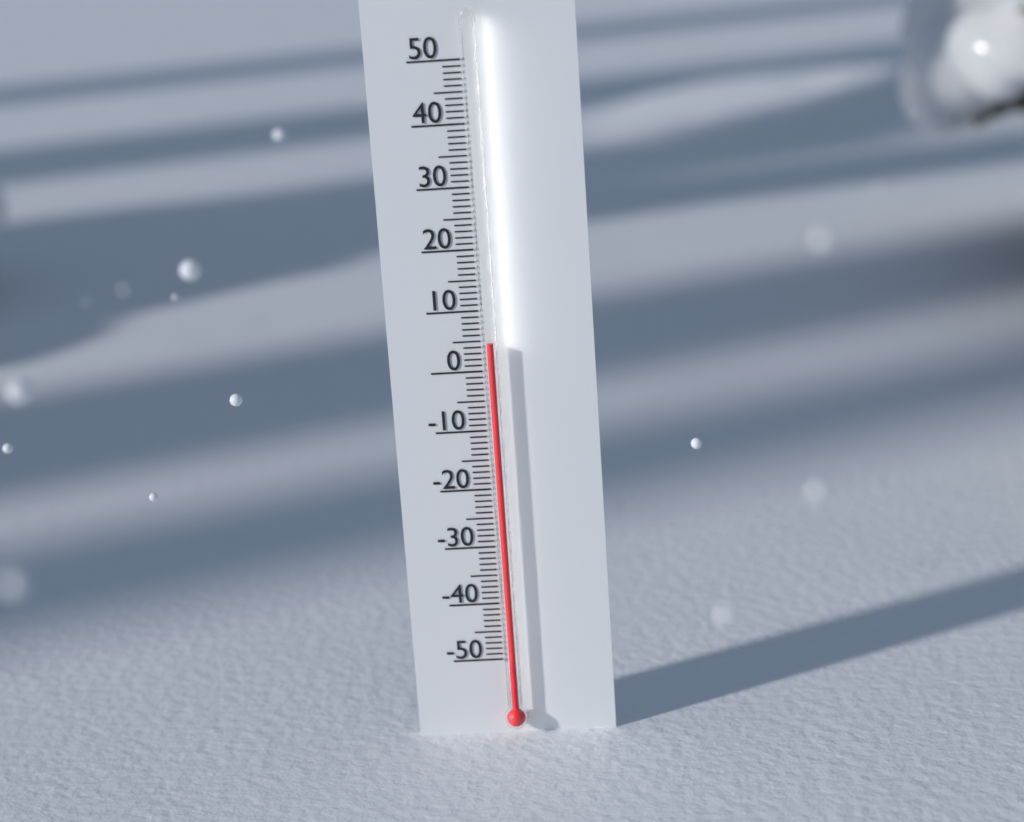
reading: 5 (no unit)
